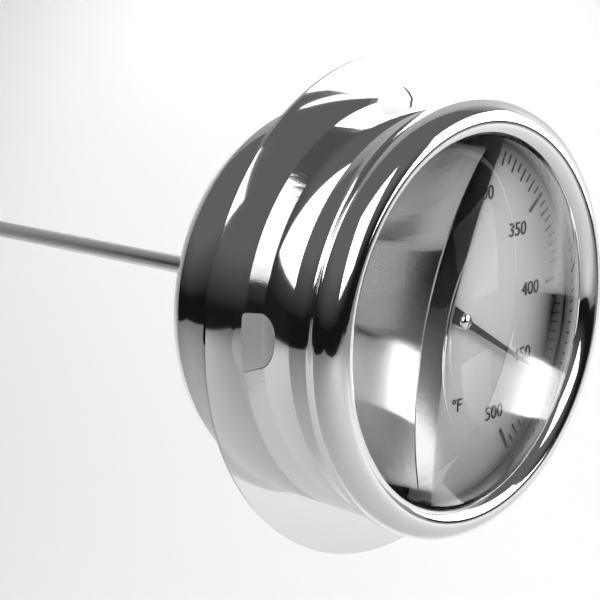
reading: 455 °F
